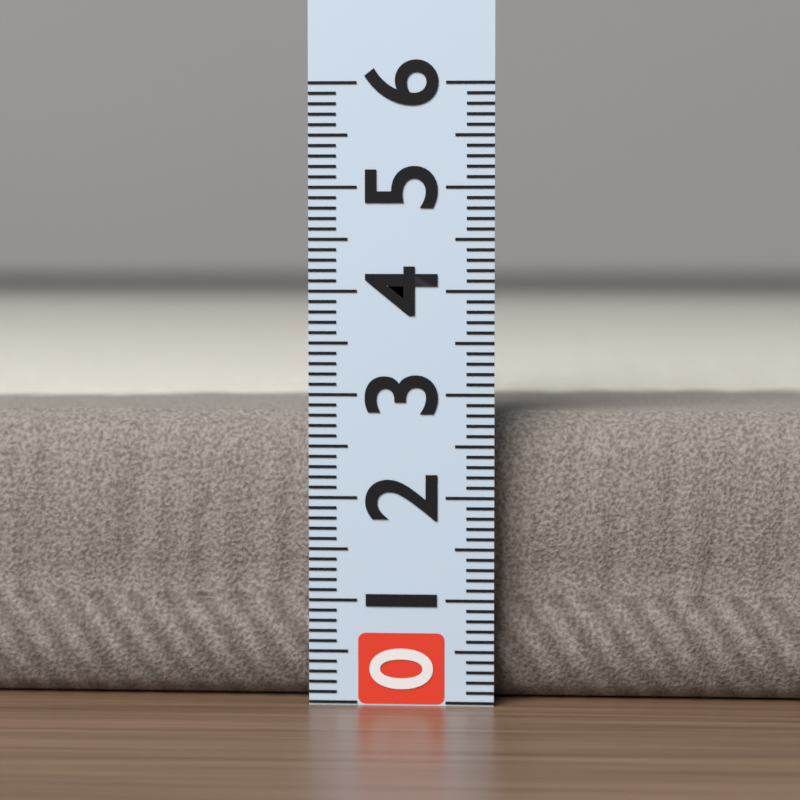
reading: 2.8 (no unit)
